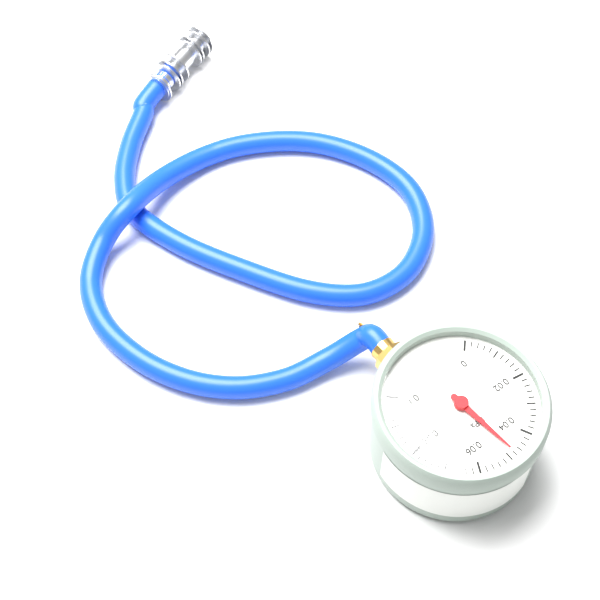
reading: 0.048 MPa
